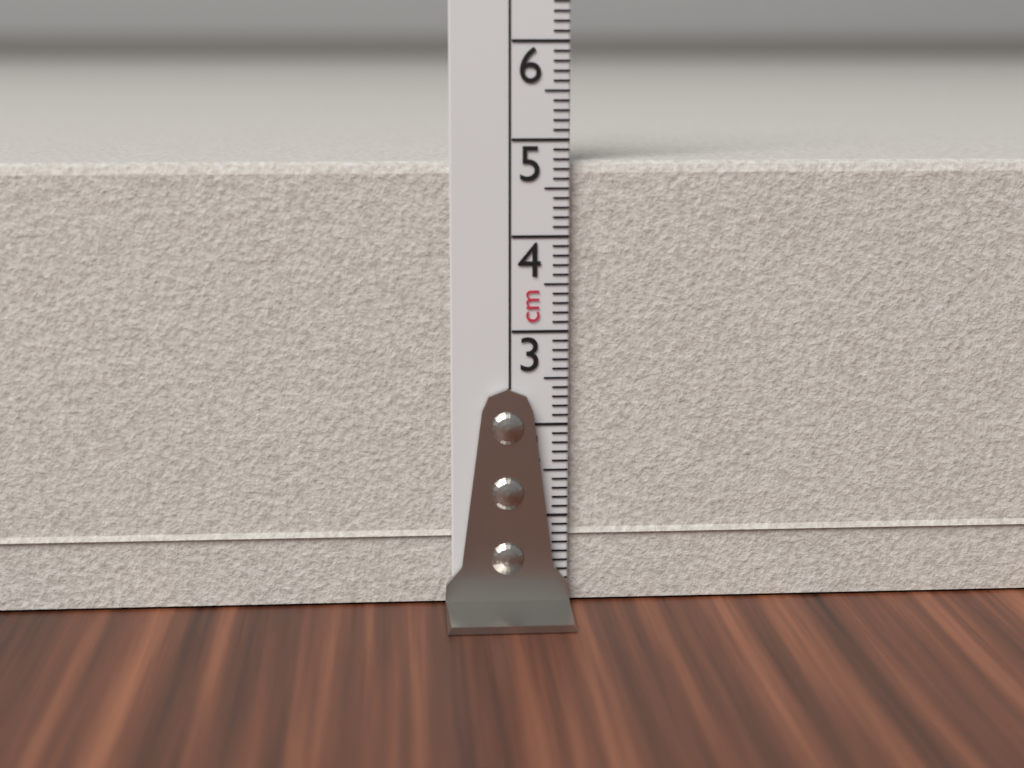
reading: 4.8 cm
